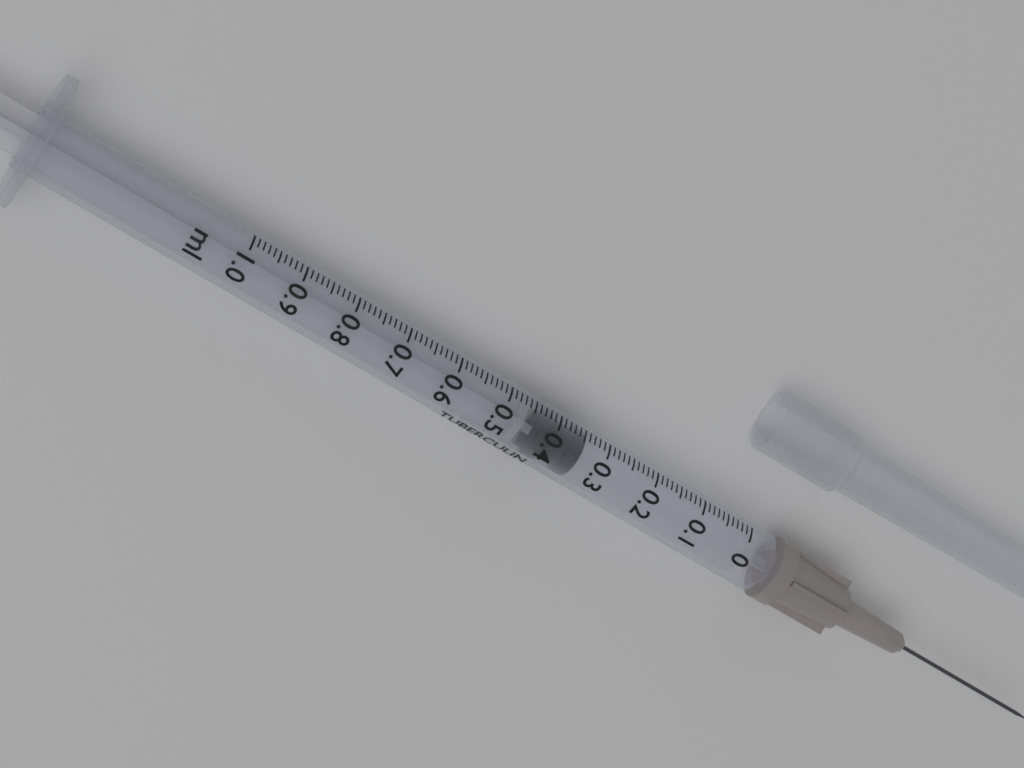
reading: 0.34 ml
